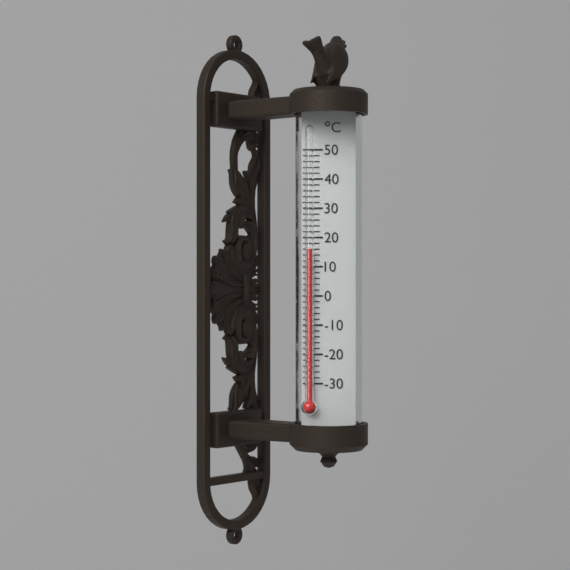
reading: 16 °C
